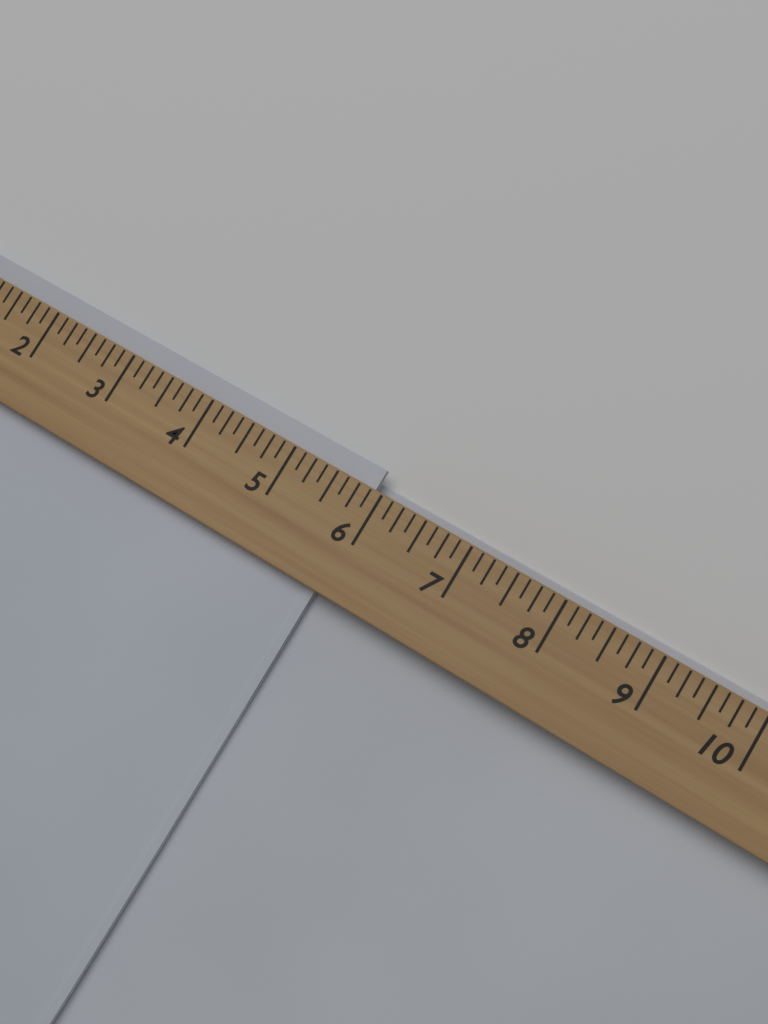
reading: 5.875 (no unit)
